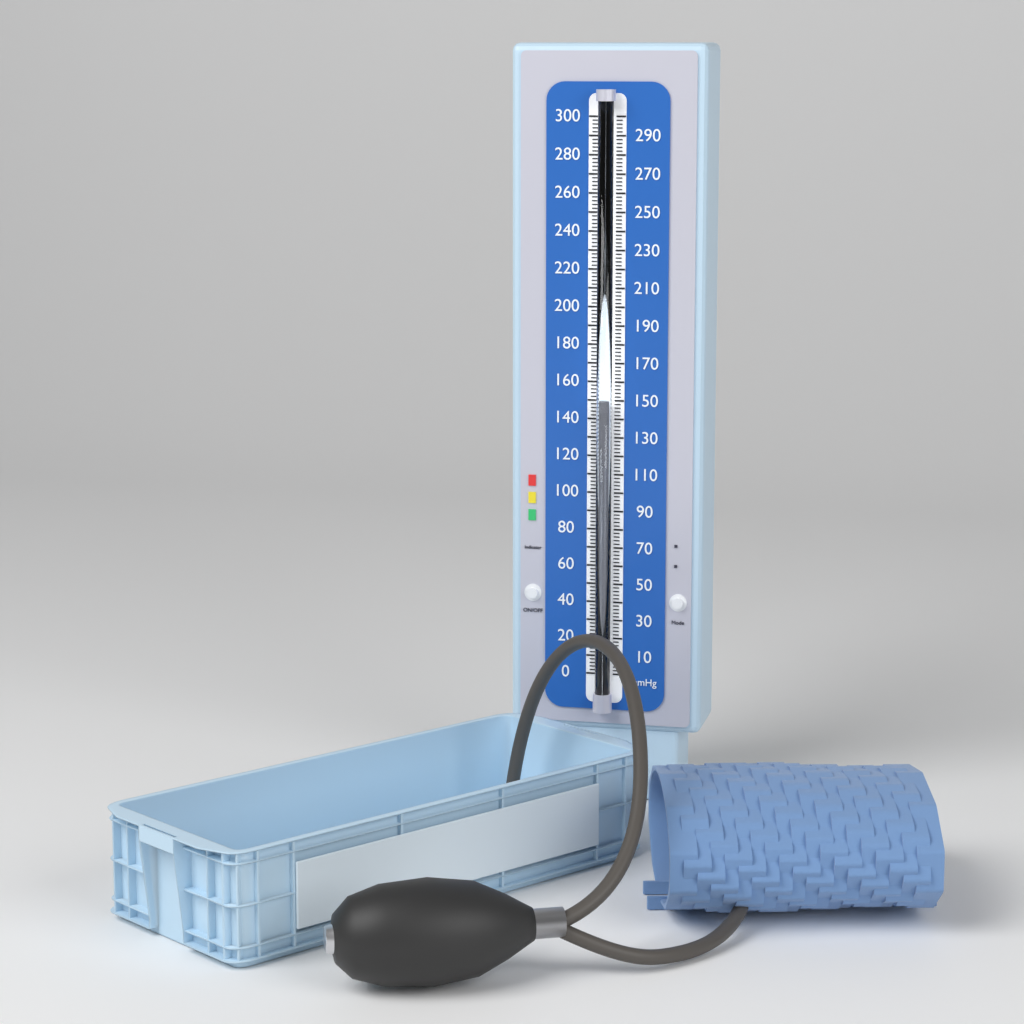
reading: 150 mmHg
